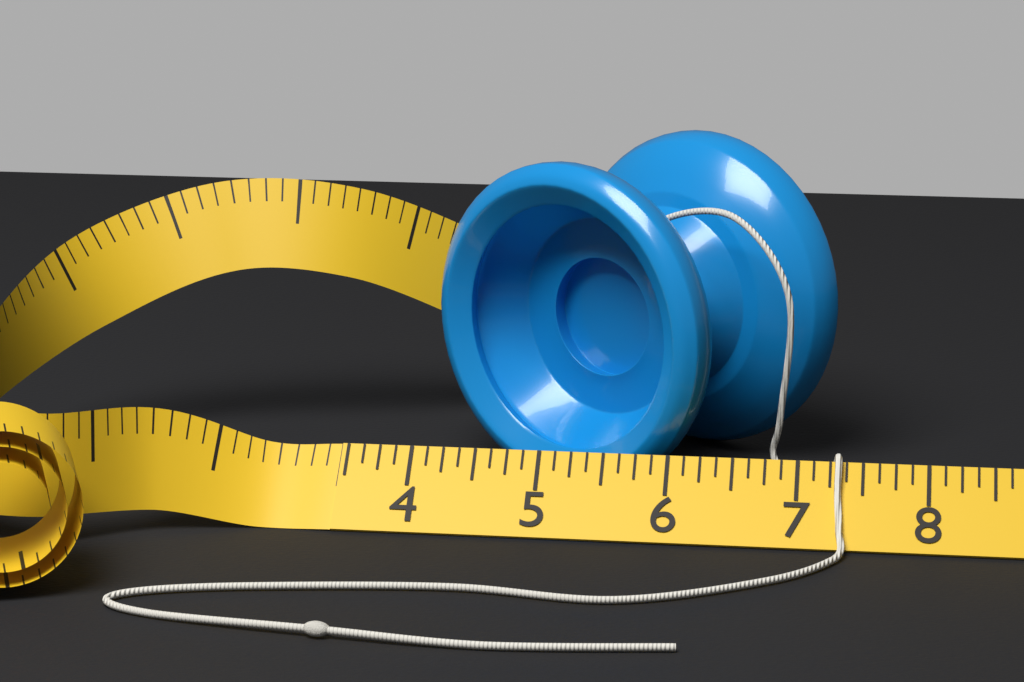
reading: 7.250 (no unit)
